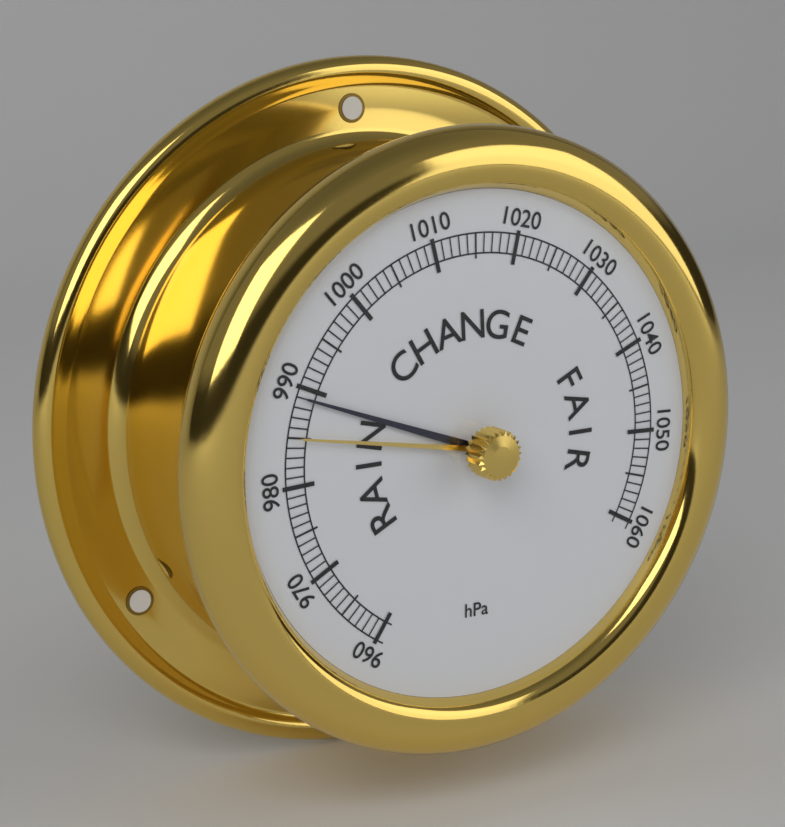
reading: 989 hPa
